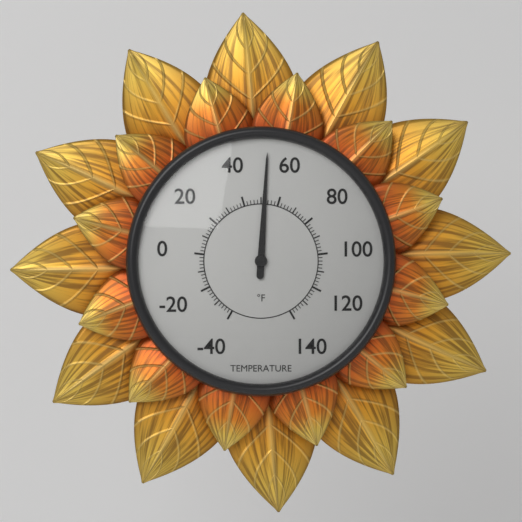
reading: 52 °F
